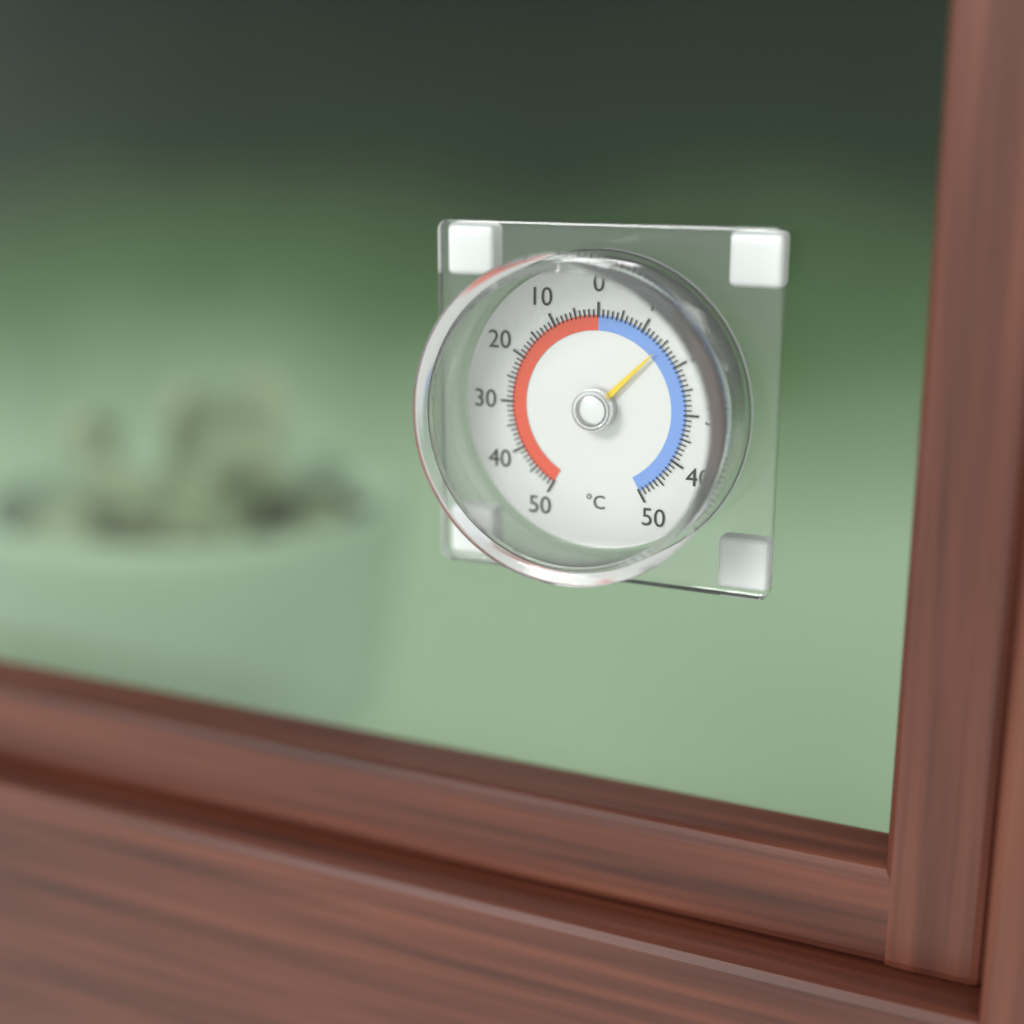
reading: -15 °C
